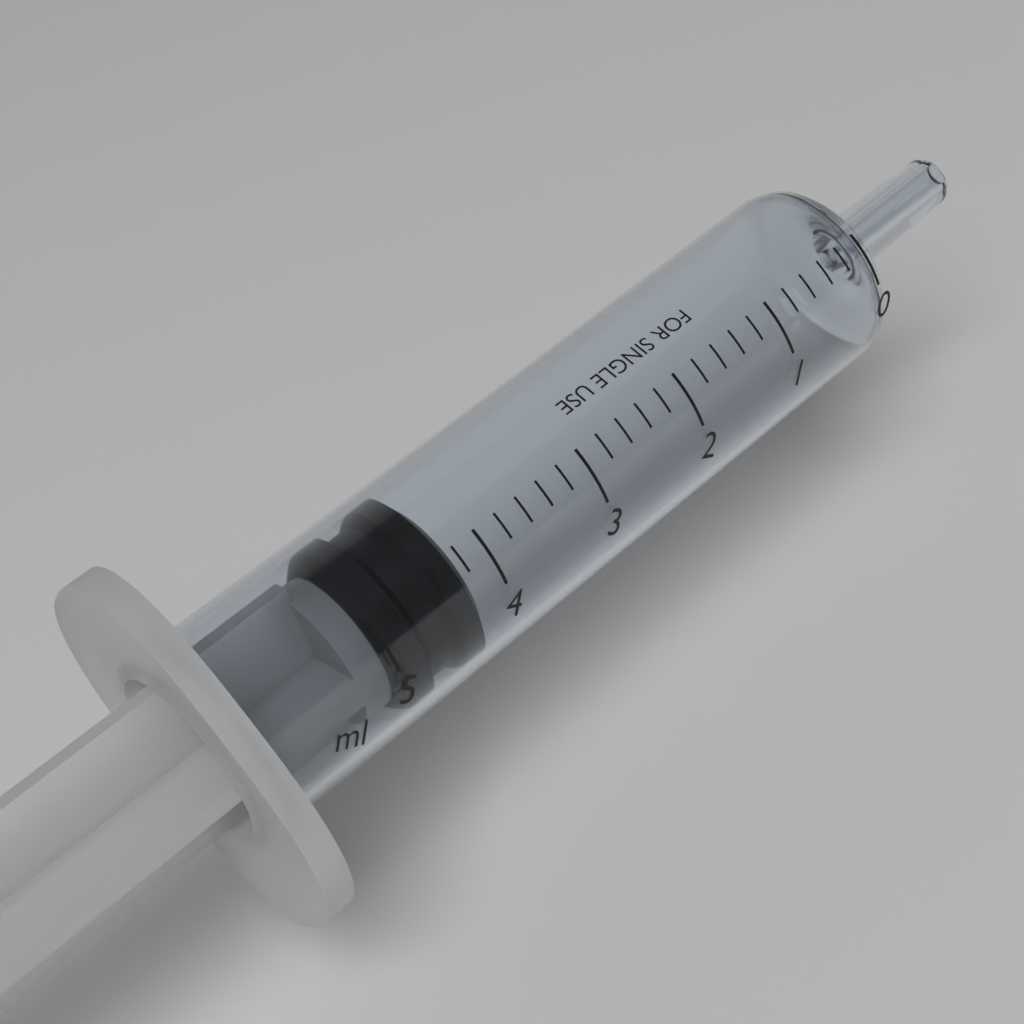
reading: 4.2 ml
